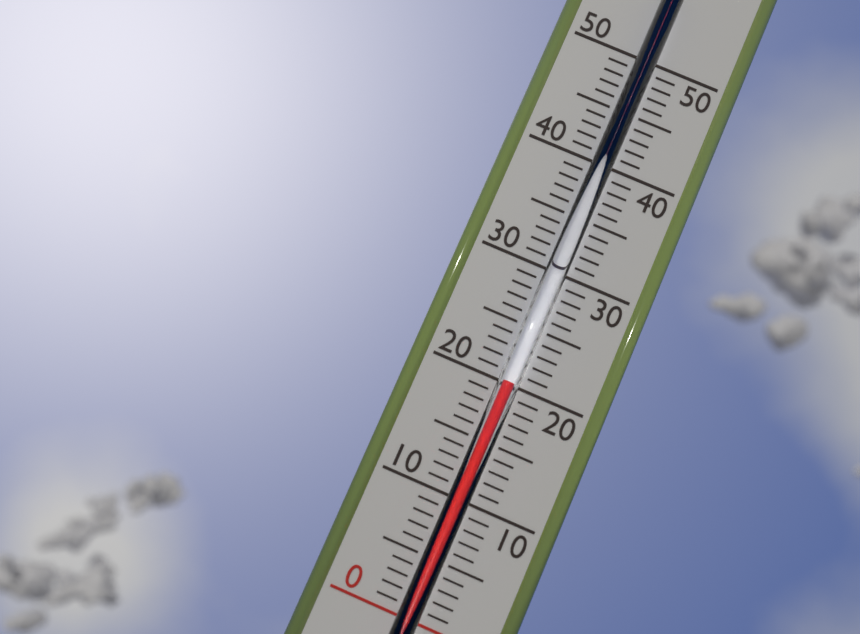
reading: 20 (no unit)
